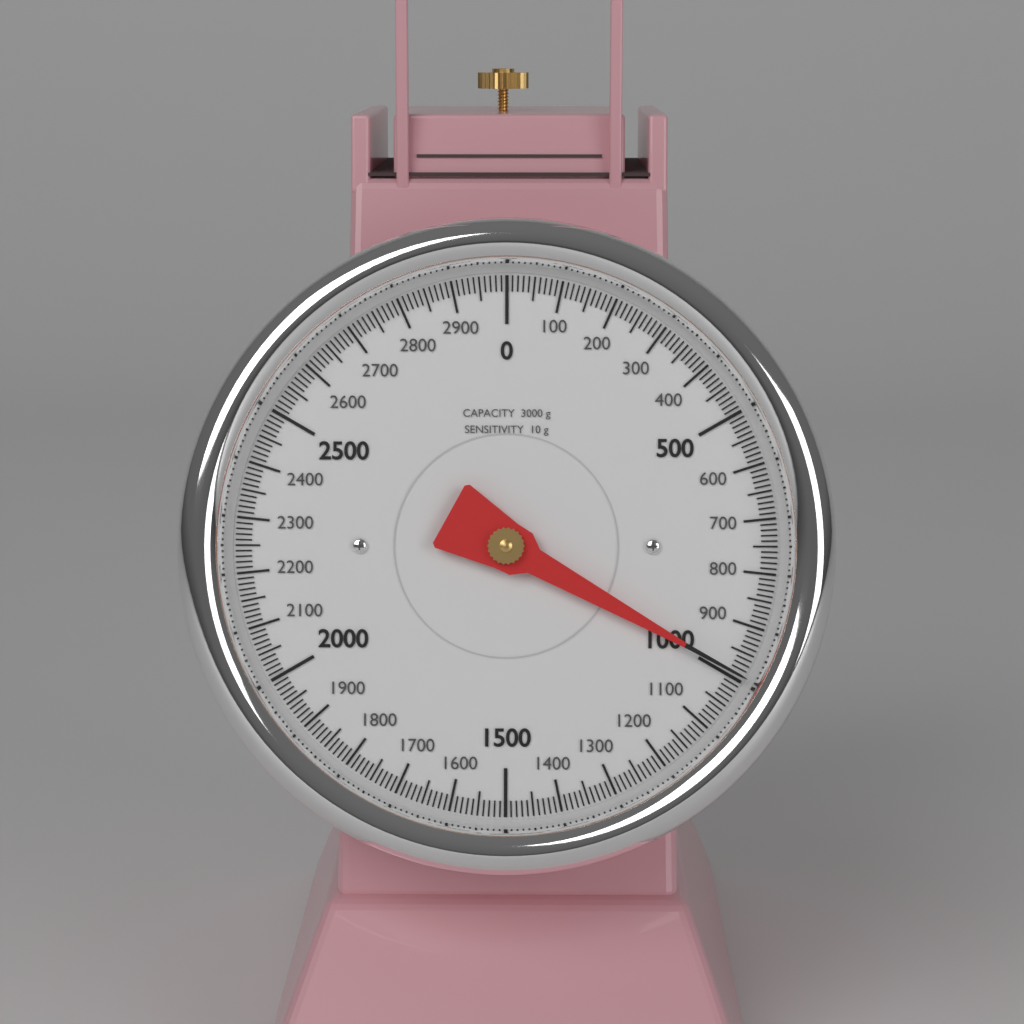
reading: 990 g
